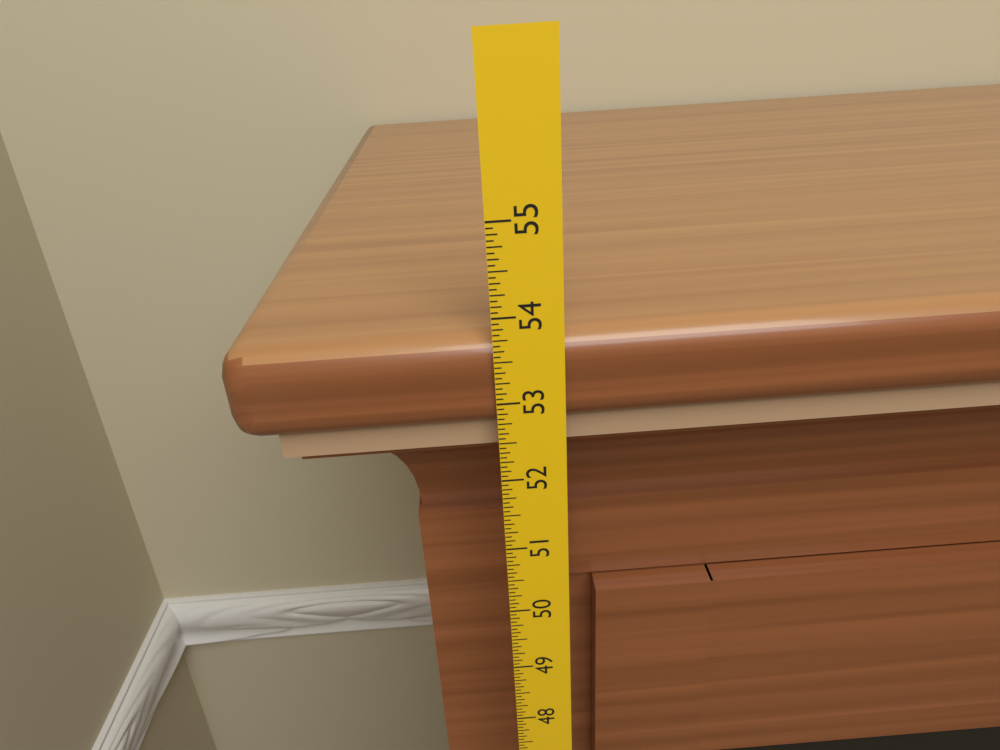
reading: 53.7500 in
